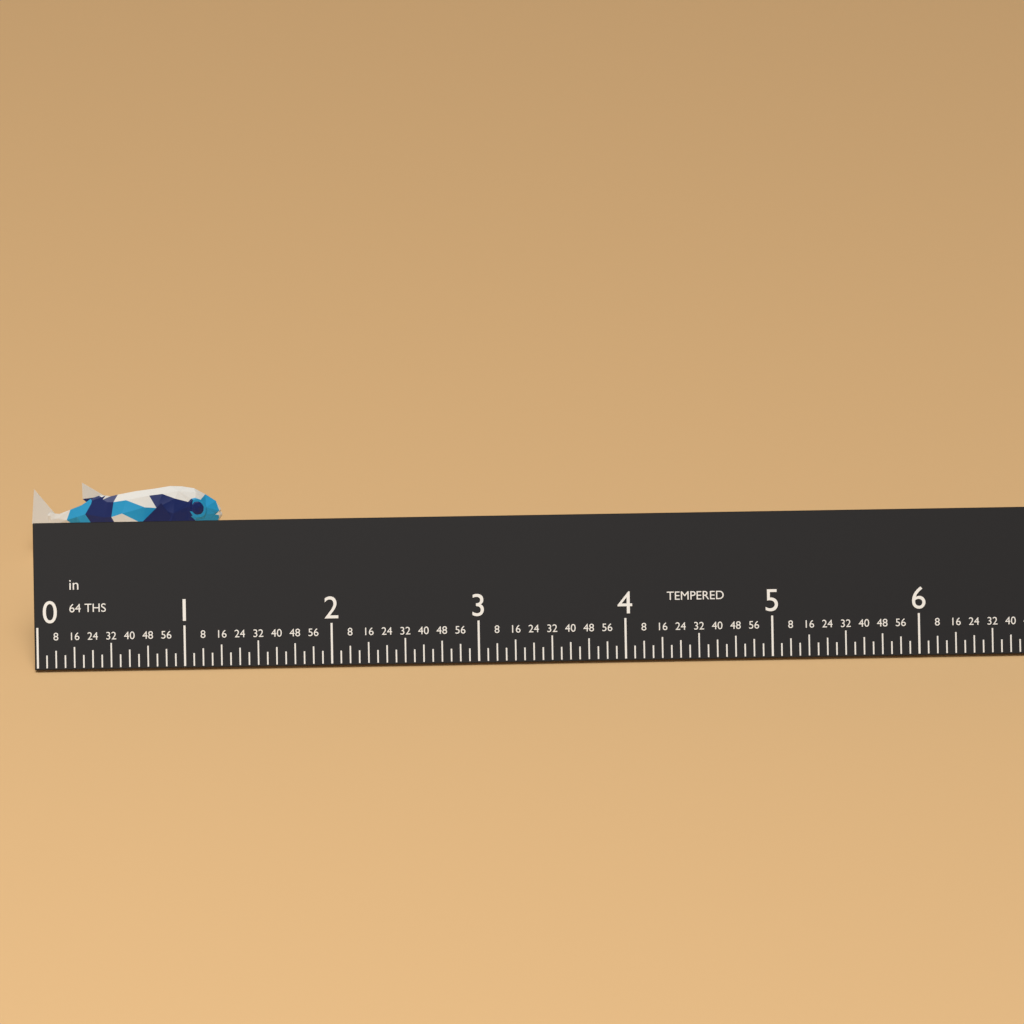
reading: 1.3125 in
